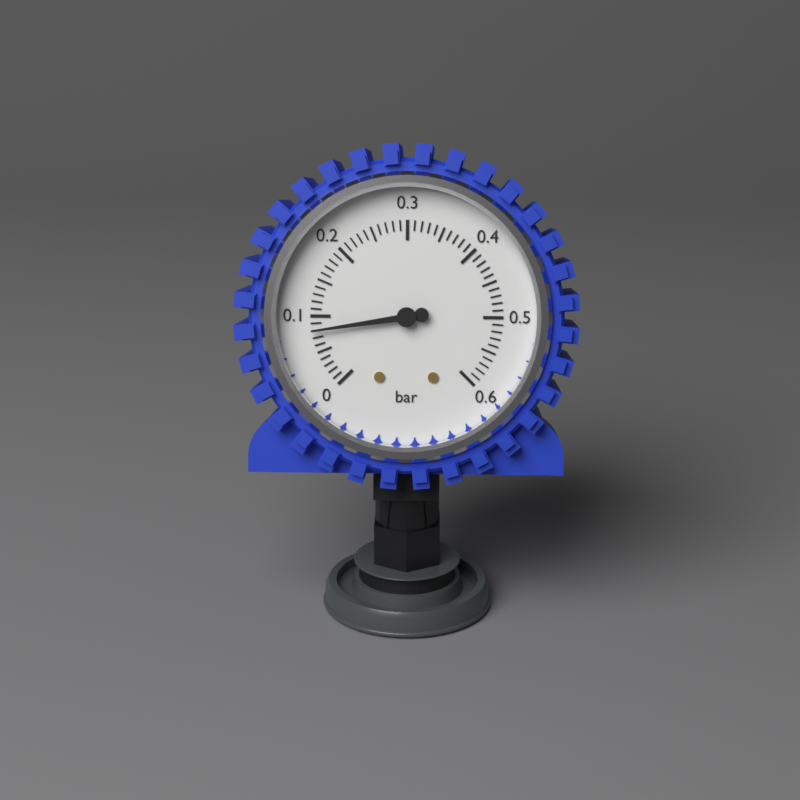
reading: 0.08 bar
